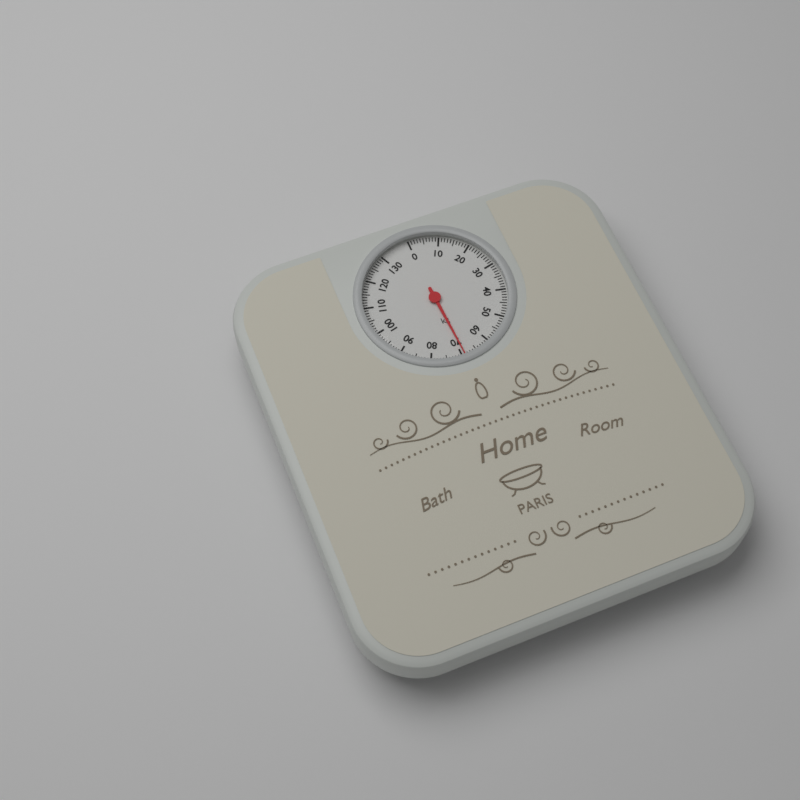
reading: 69 kg
